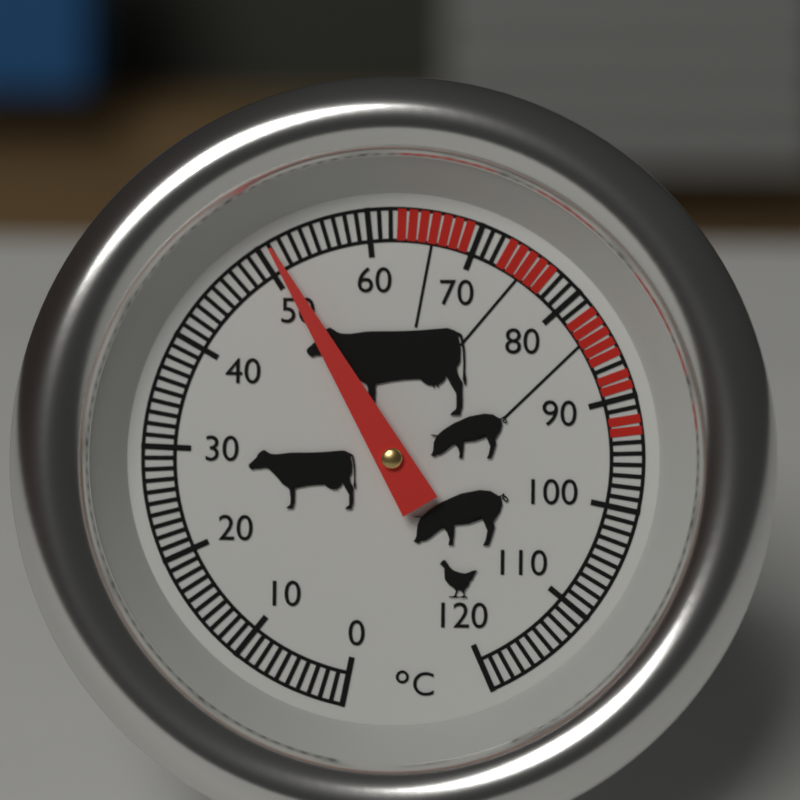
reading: 51 °C
